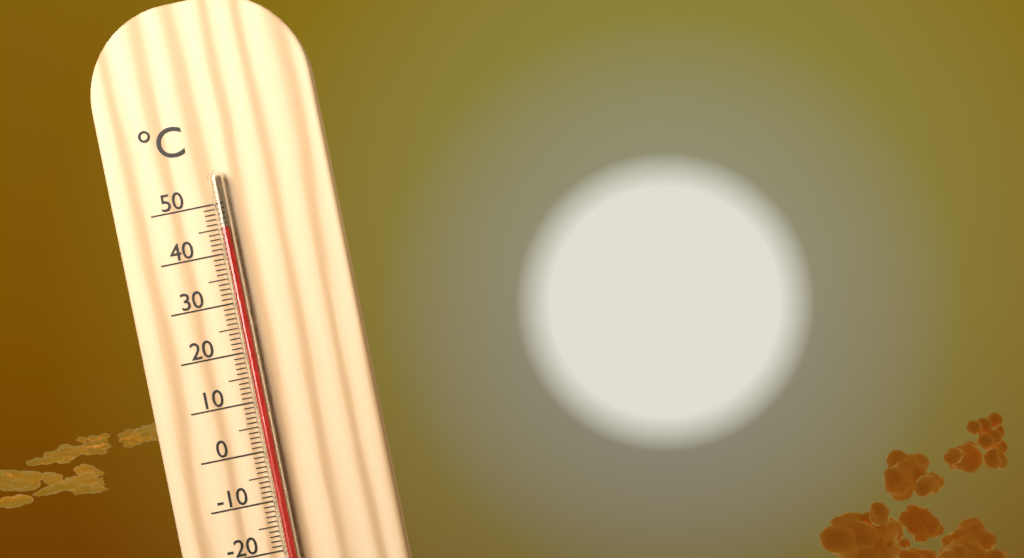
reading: 45 °C
